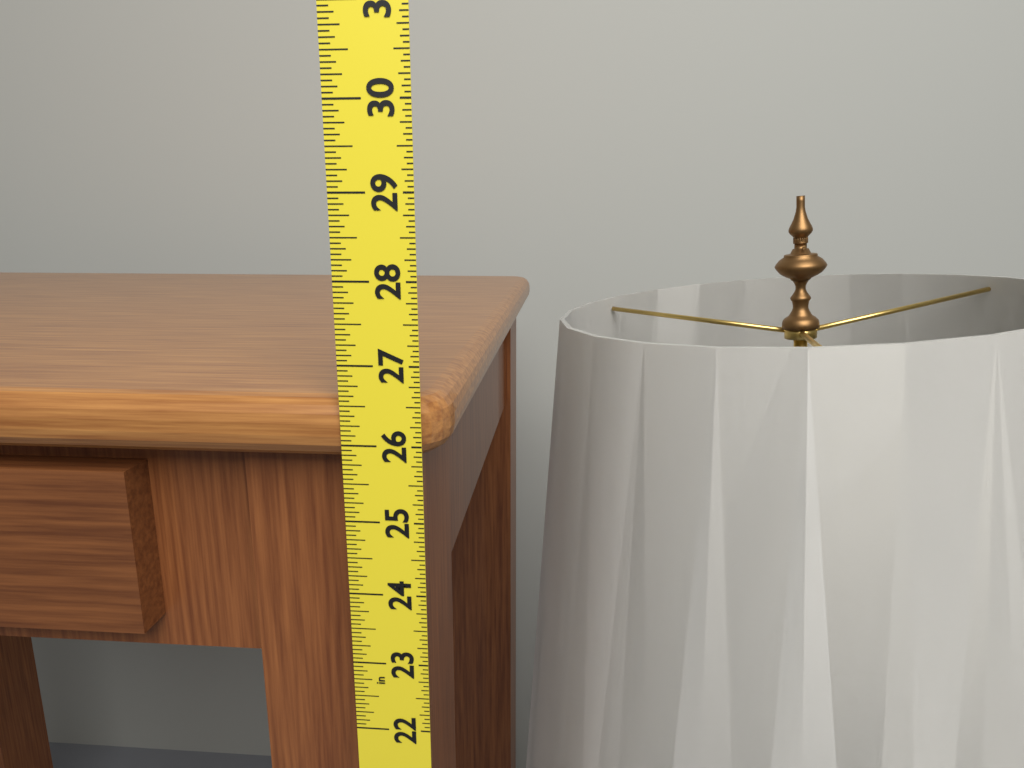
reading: 26.5625 in
